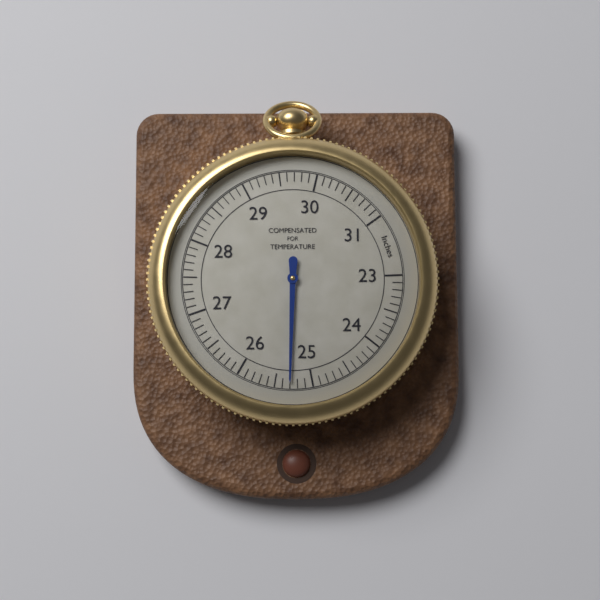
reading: 25.3 inches
